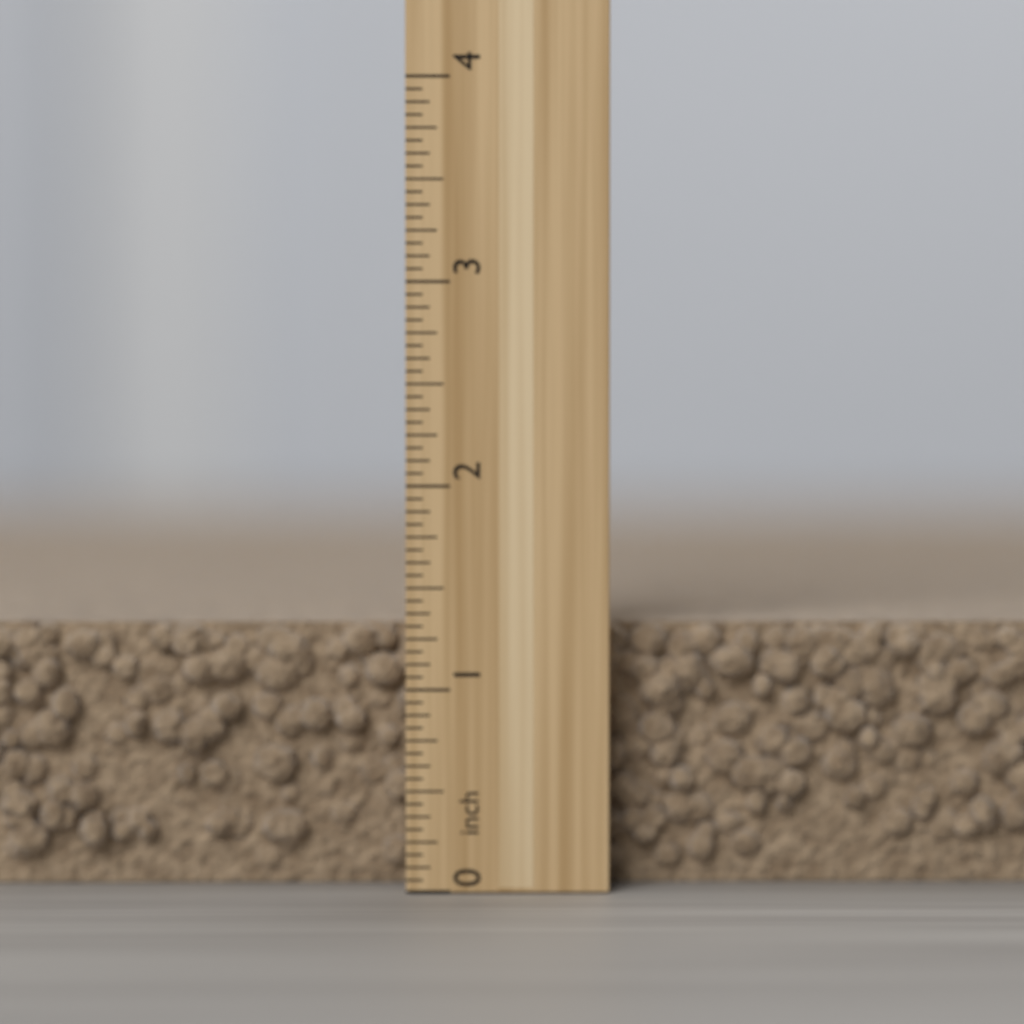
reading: 1.3125 inch
